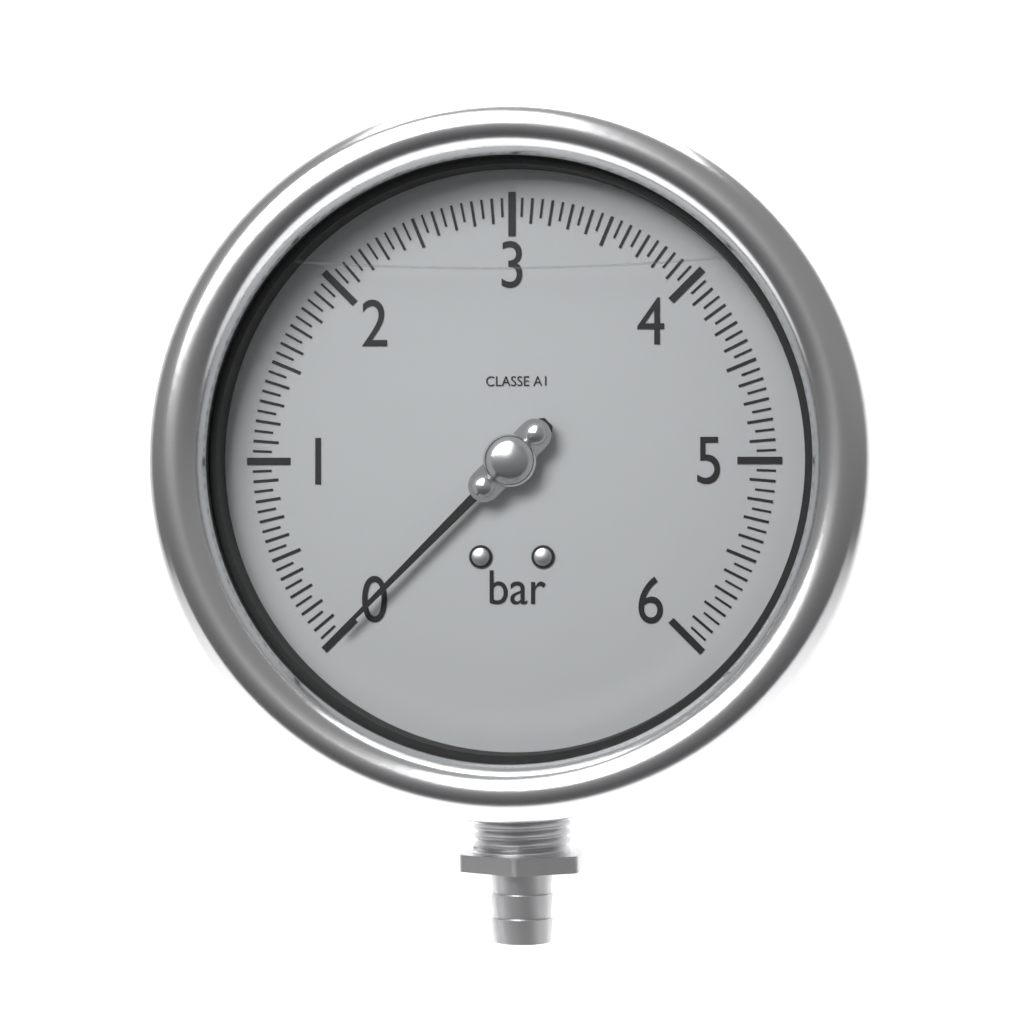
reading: 0.00 bar
